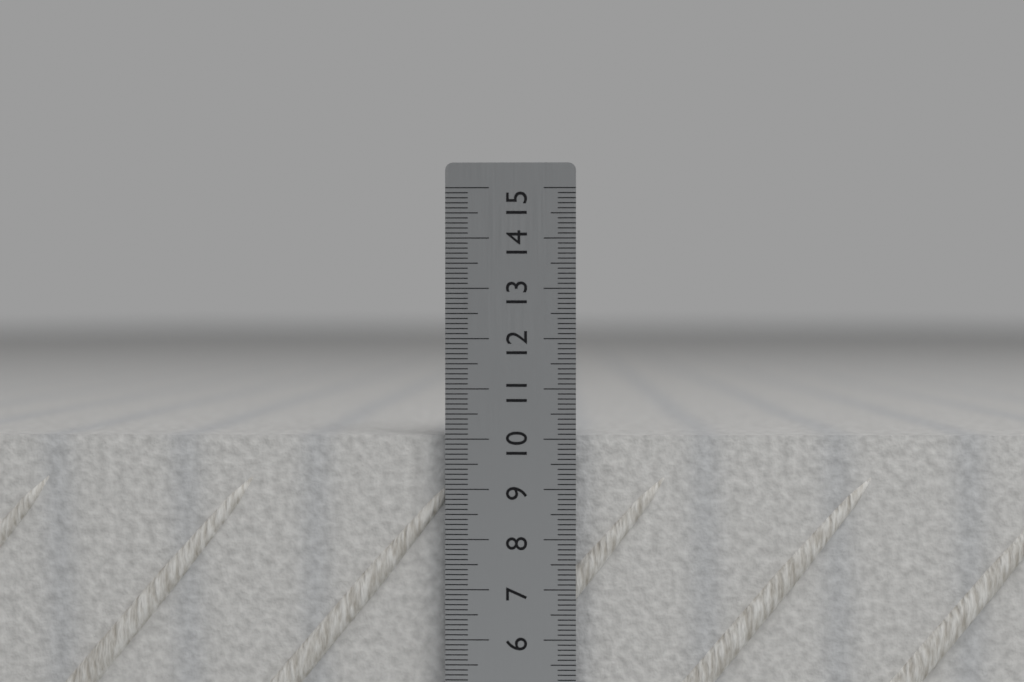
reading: 10.1 cm
